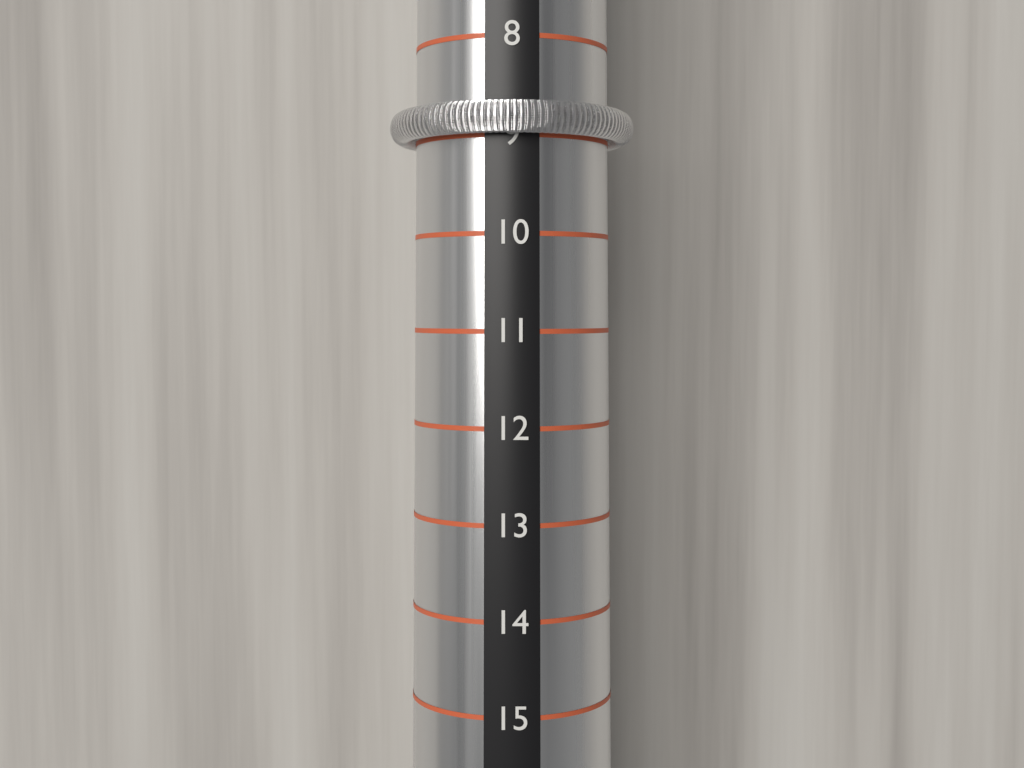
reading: 9 (no unit)
